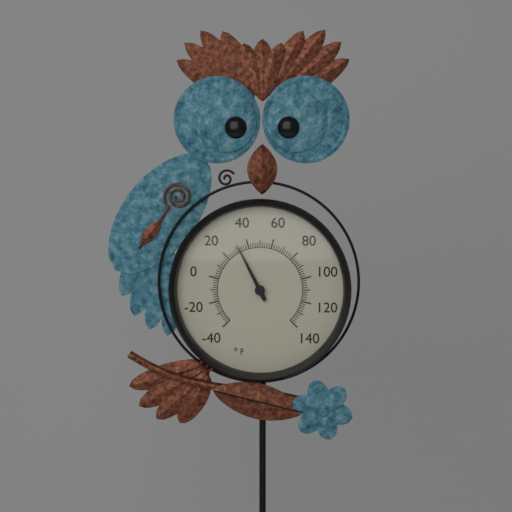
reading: 32 °F
